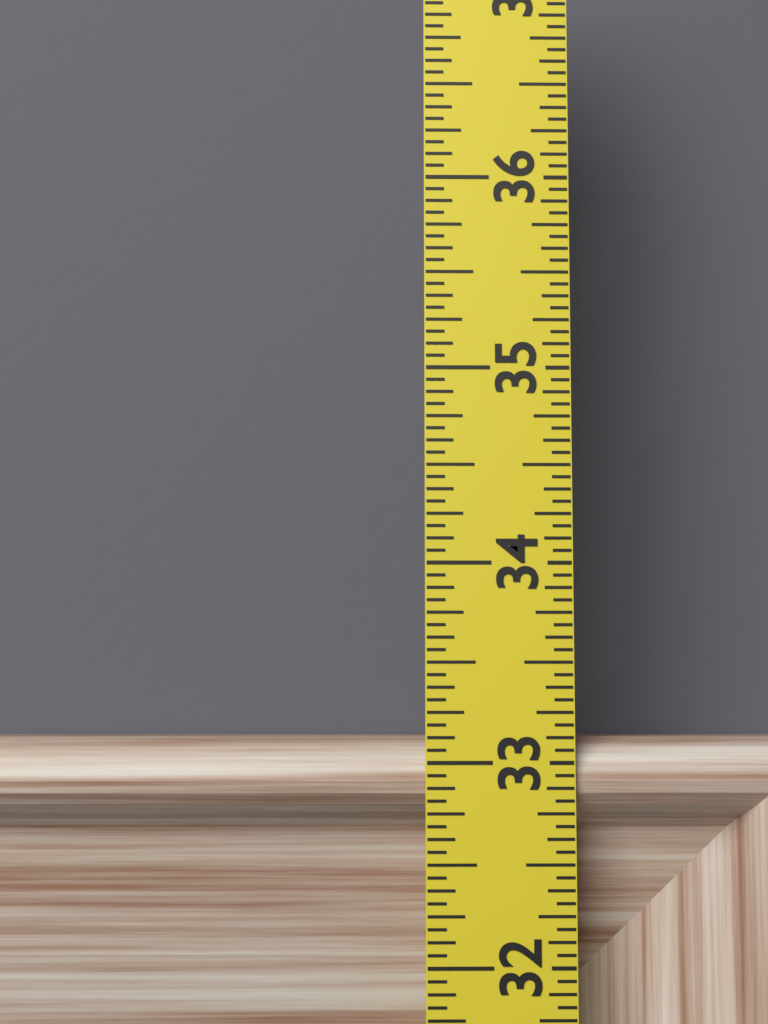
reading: 33.1250 in
